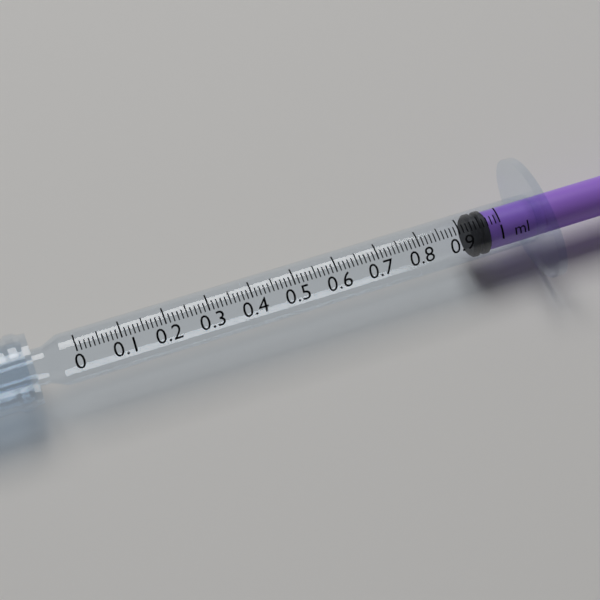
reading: 0.93 ml
